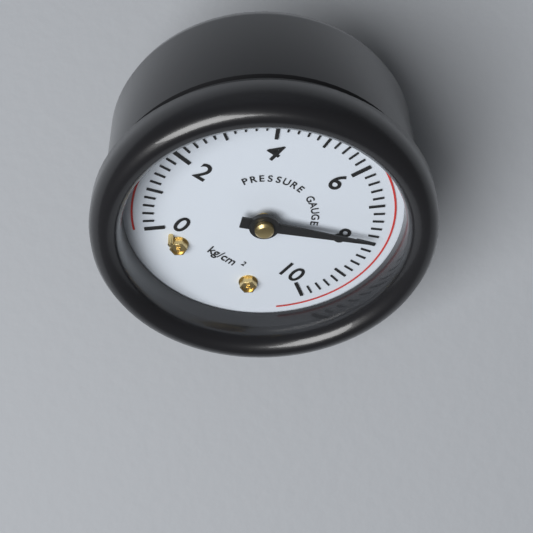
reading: 7.8 kg/cm²
